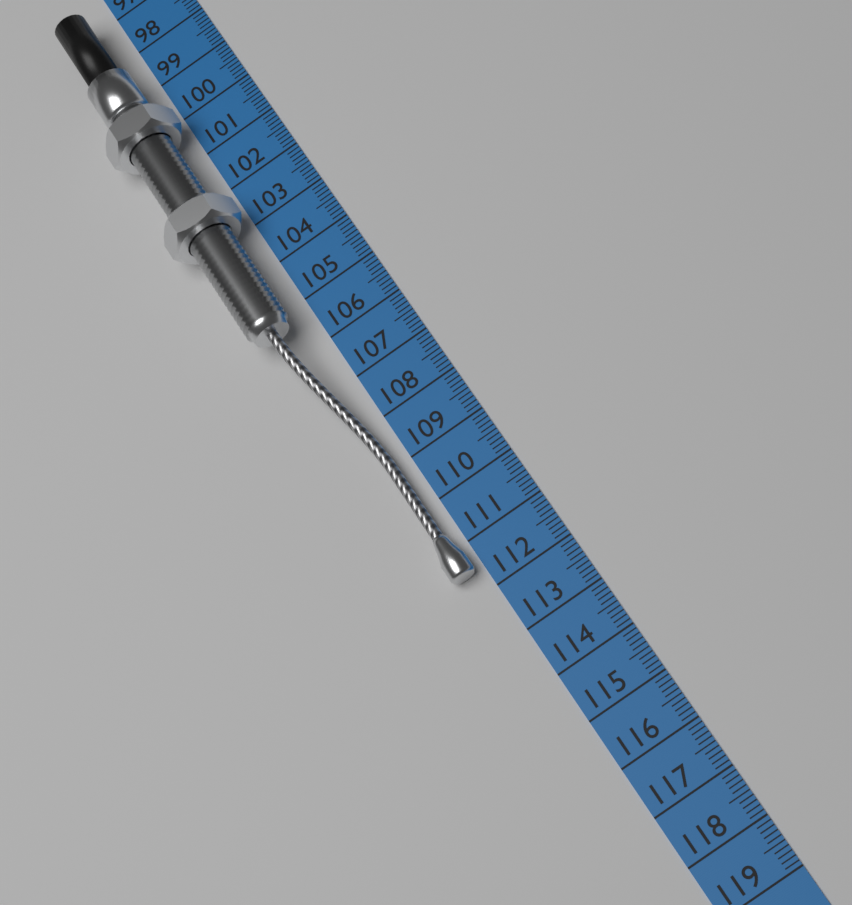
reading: 111.6 cm
